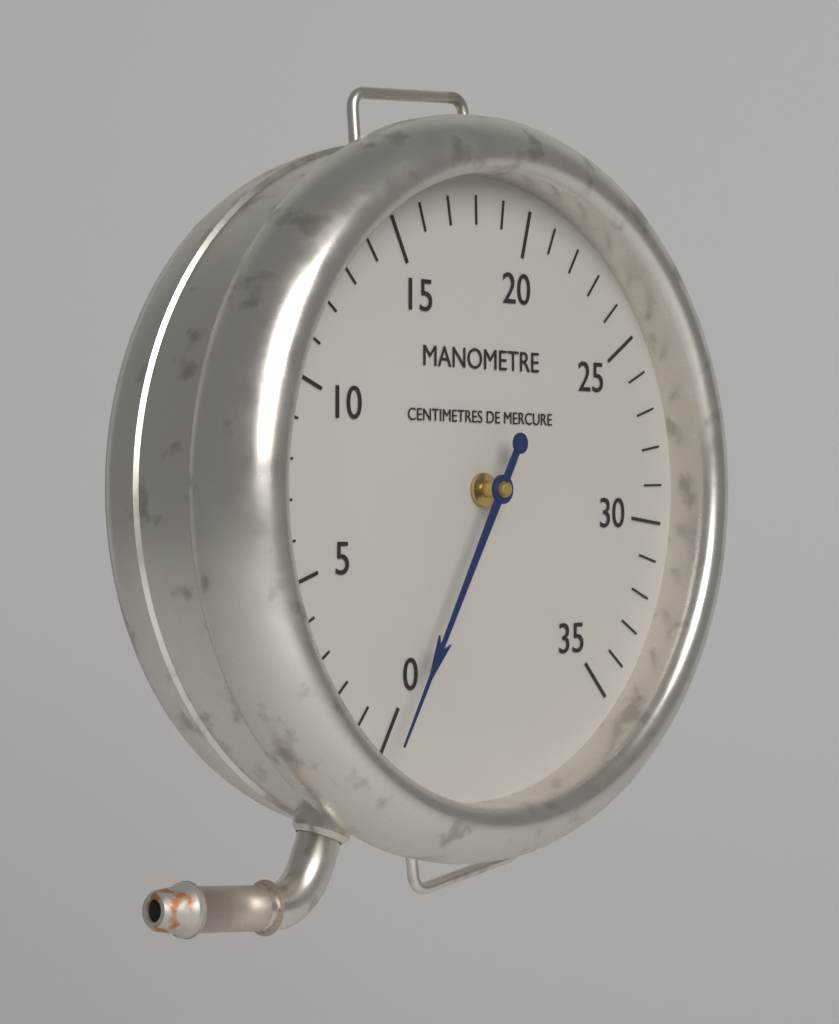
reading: 0 cmHg
